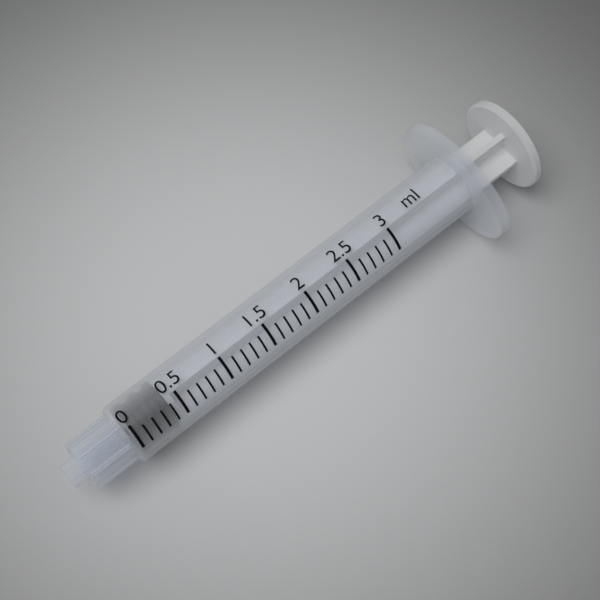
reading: 0.0 ml
